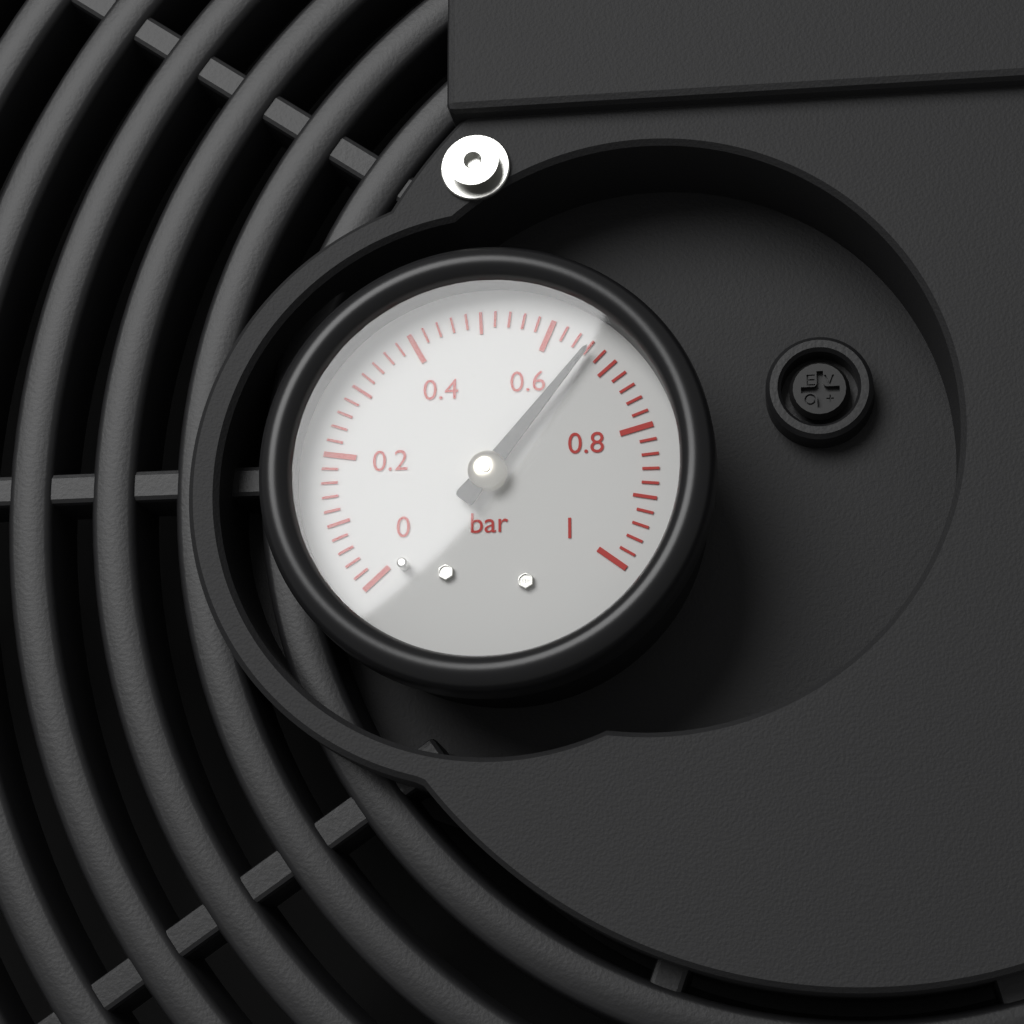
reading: 0.66 bar
